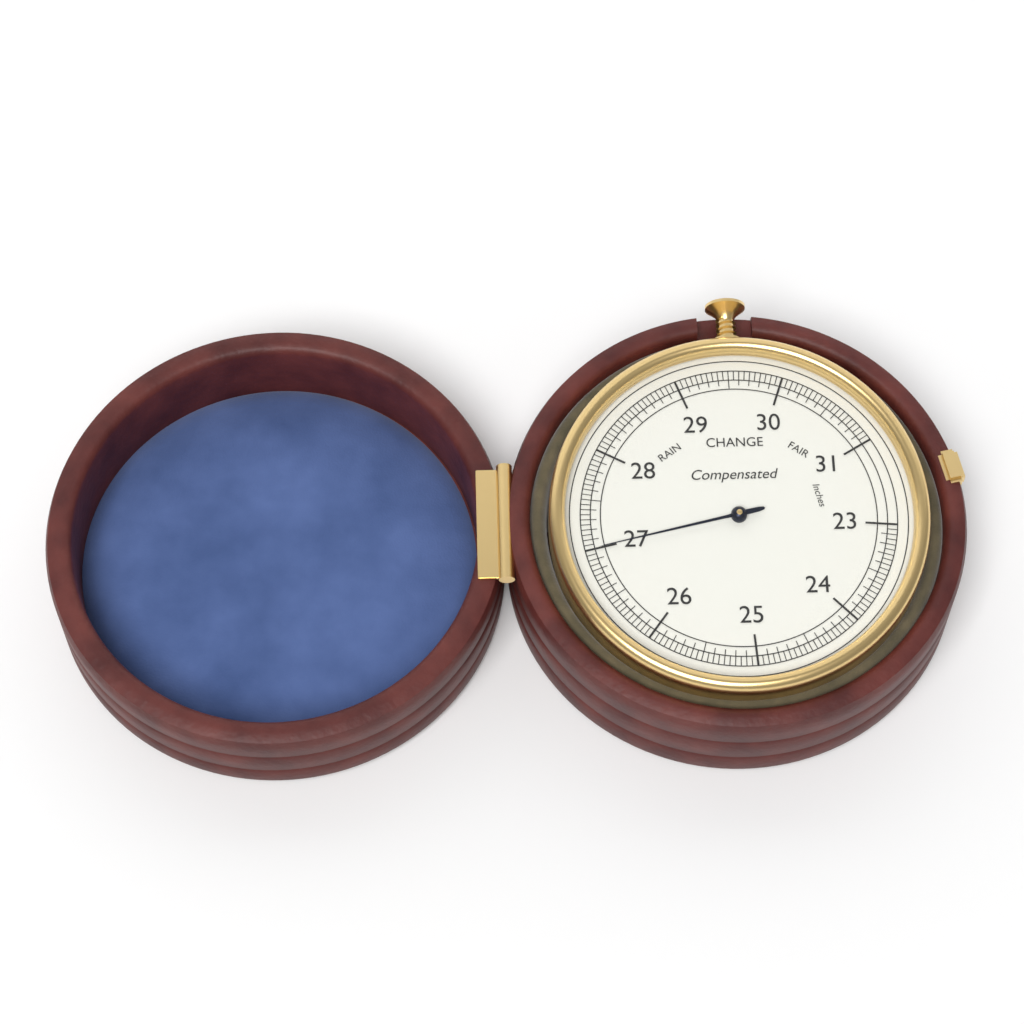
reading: 27.00 inches
